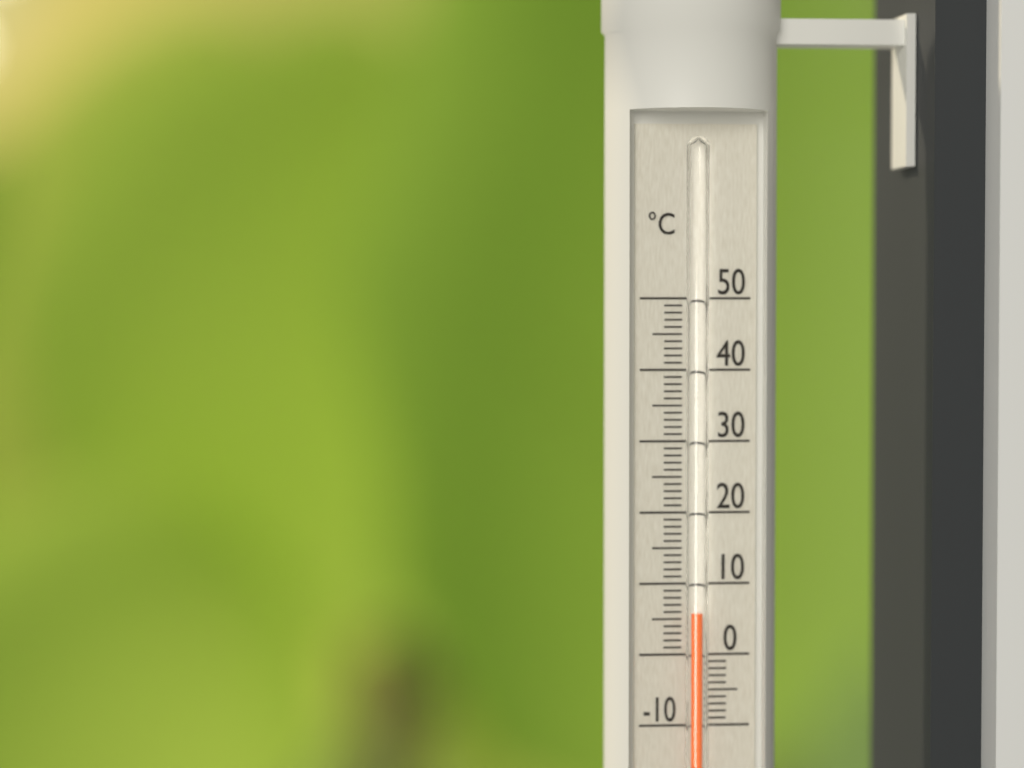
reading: 6 °C
